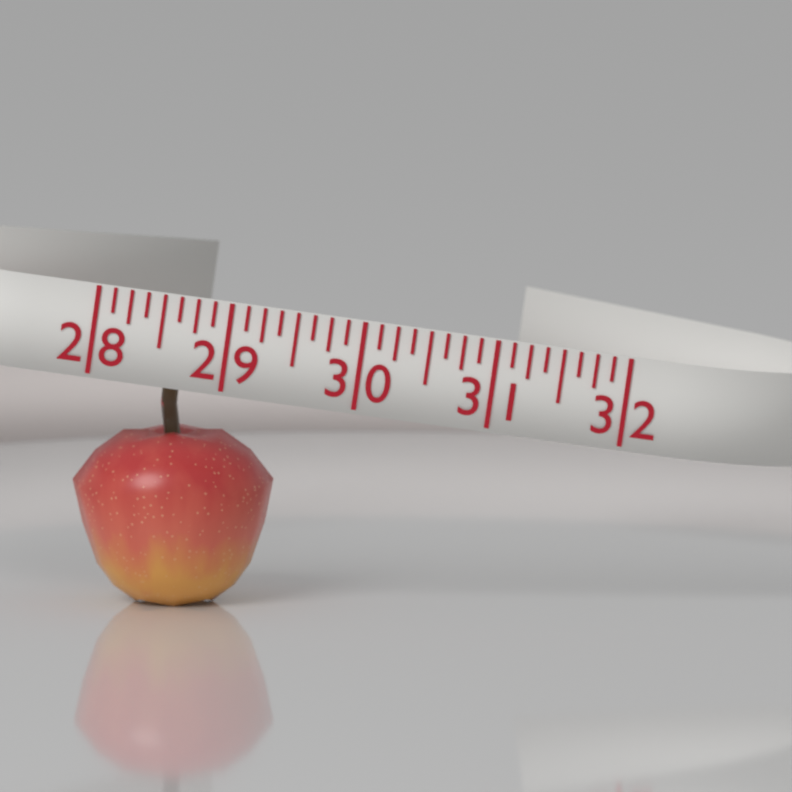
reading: 29.500 (no unit)
